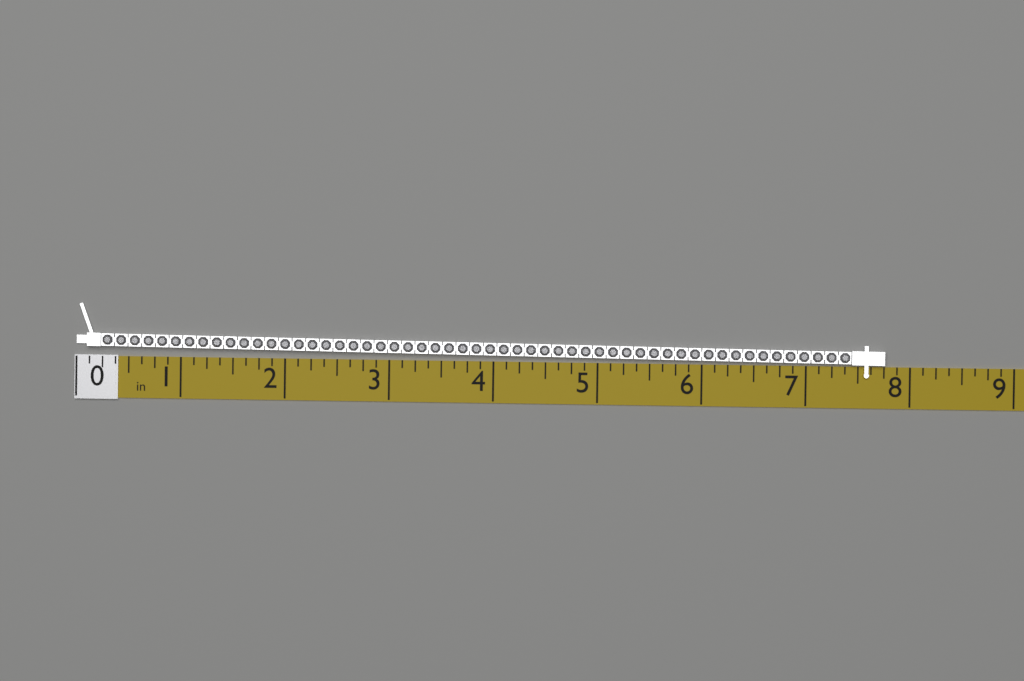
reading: 7.750 in
